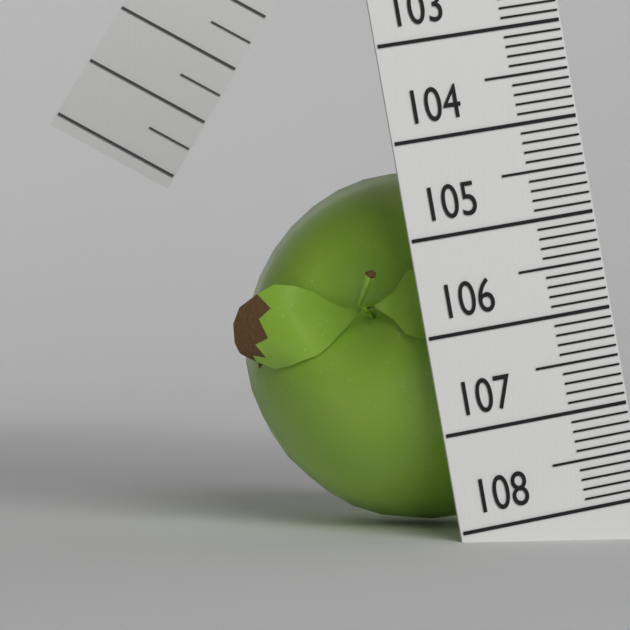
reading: 104.2 (no unit)
